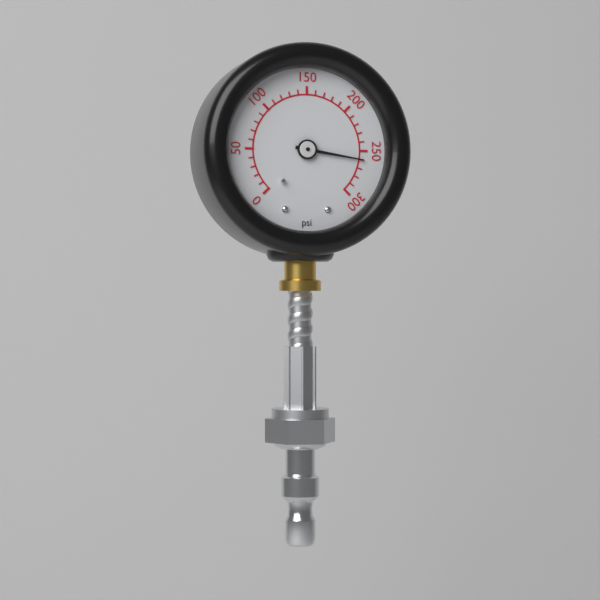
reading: 260 psi
